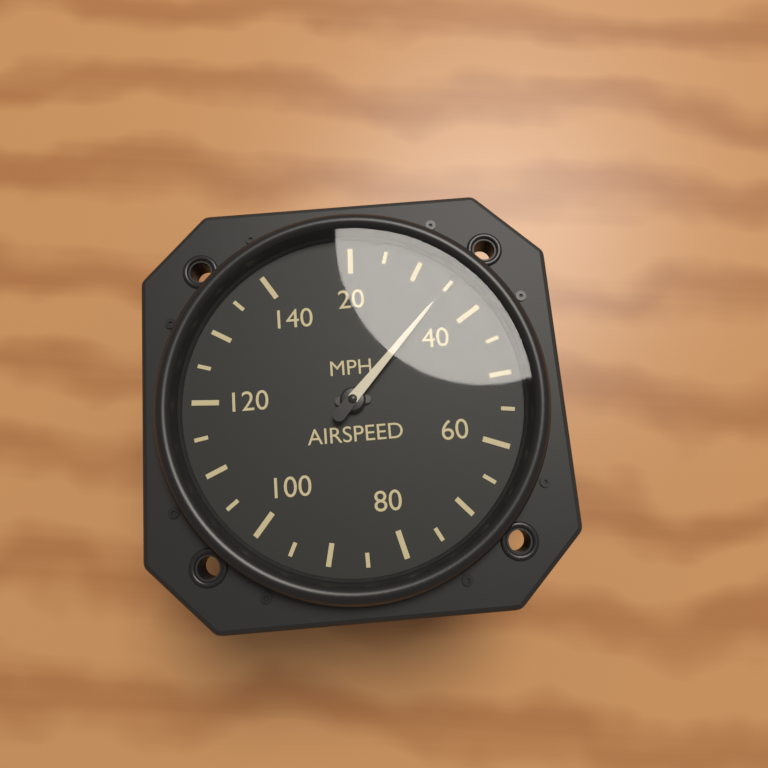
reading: 35 MPH
